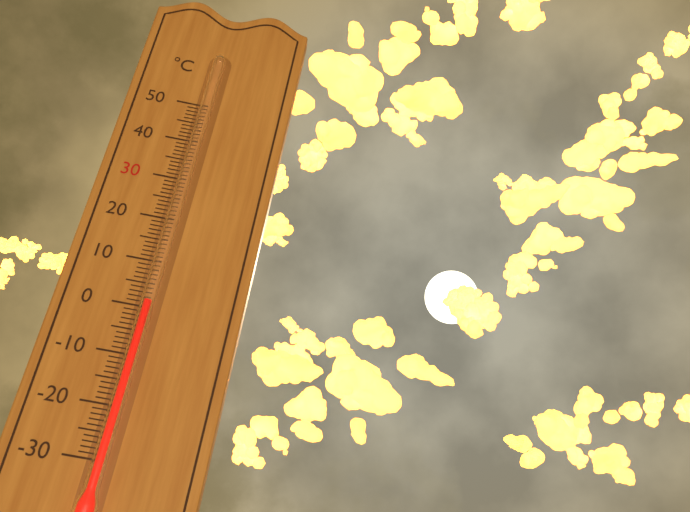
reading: 1 °C
